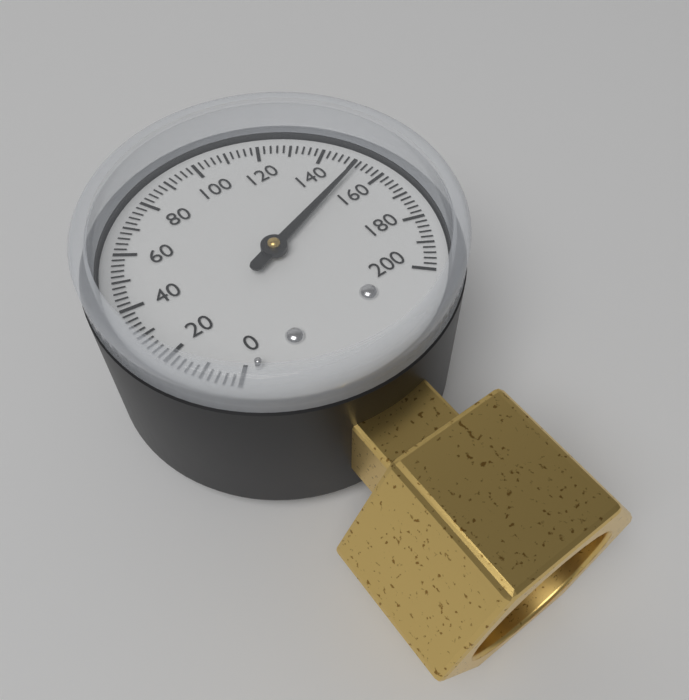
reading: 152 (no unit)
